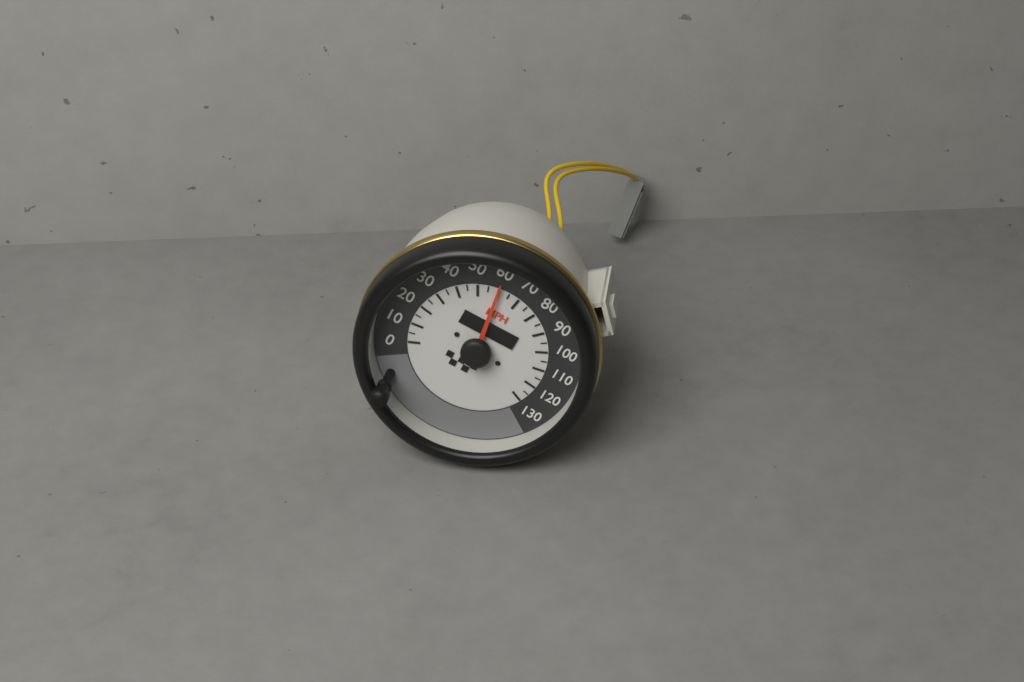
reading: 60 MPH
